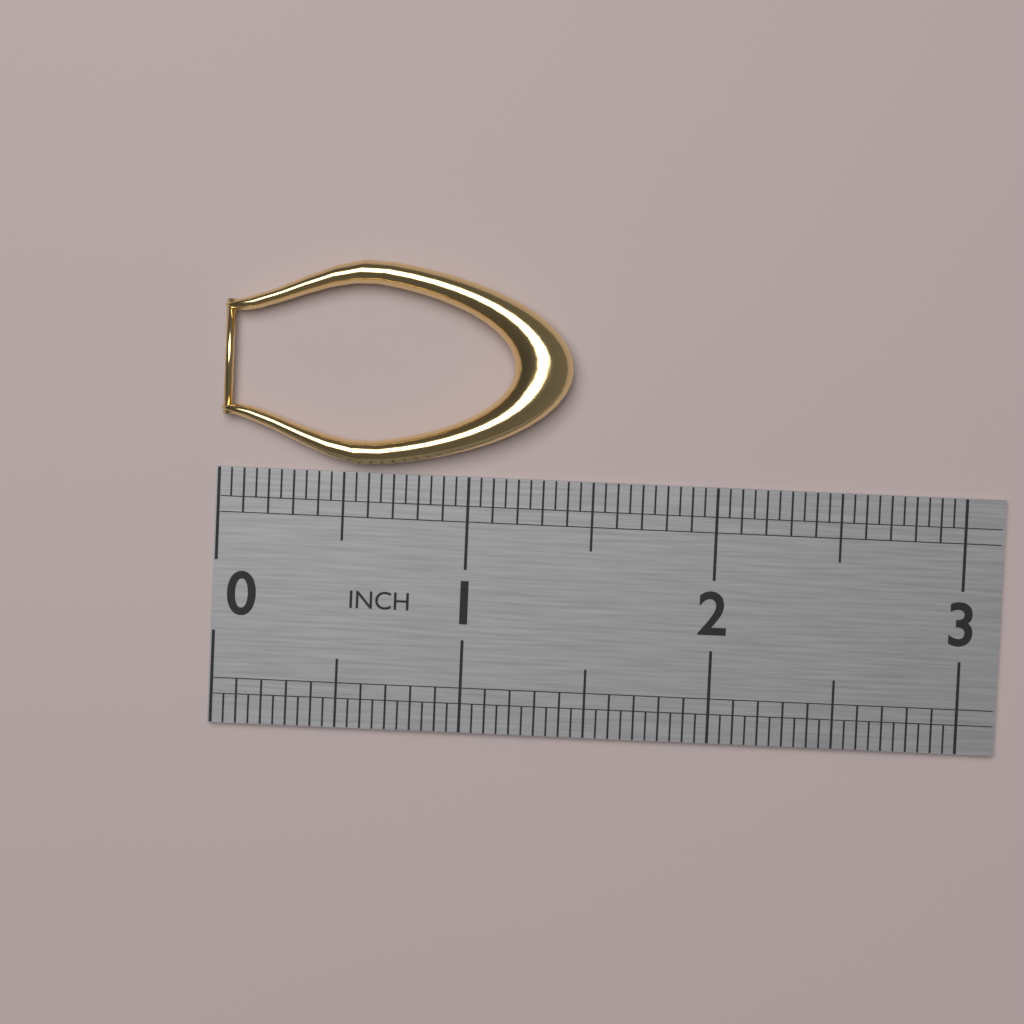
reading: 1.40 in
